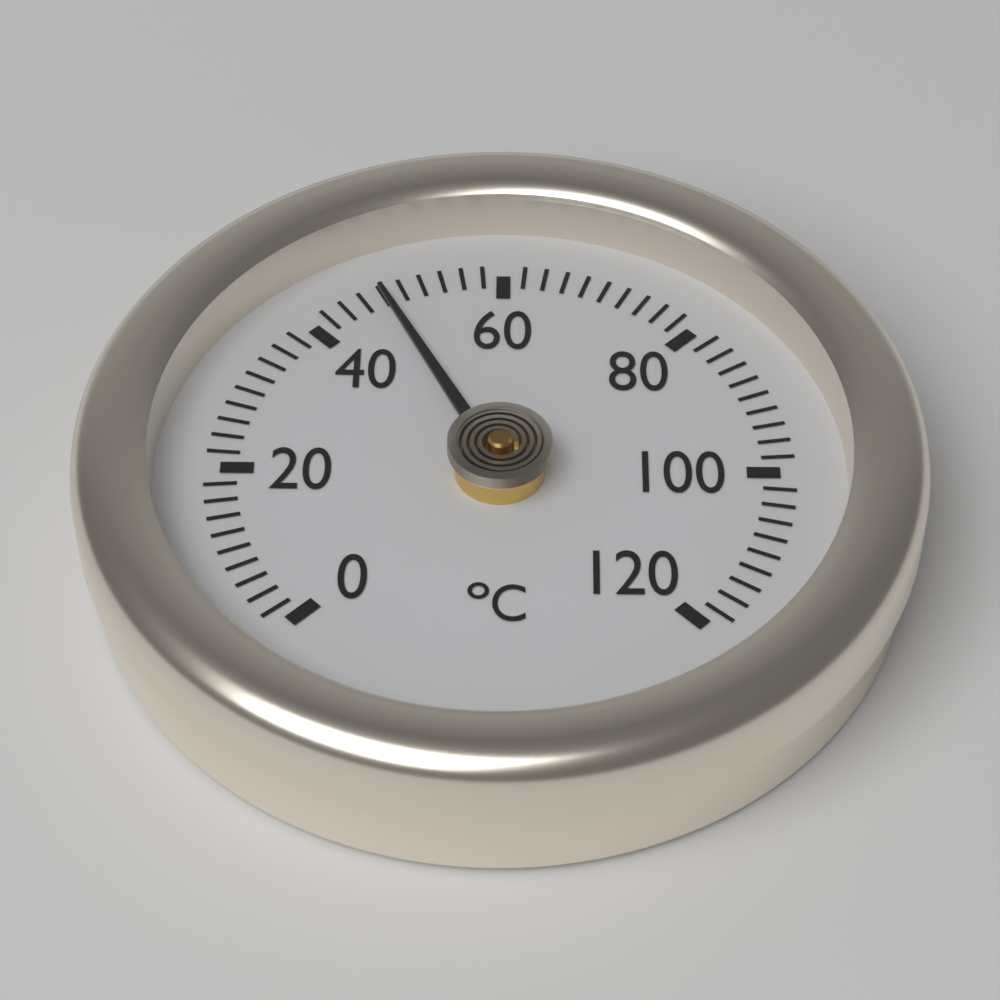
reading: 48 °C
